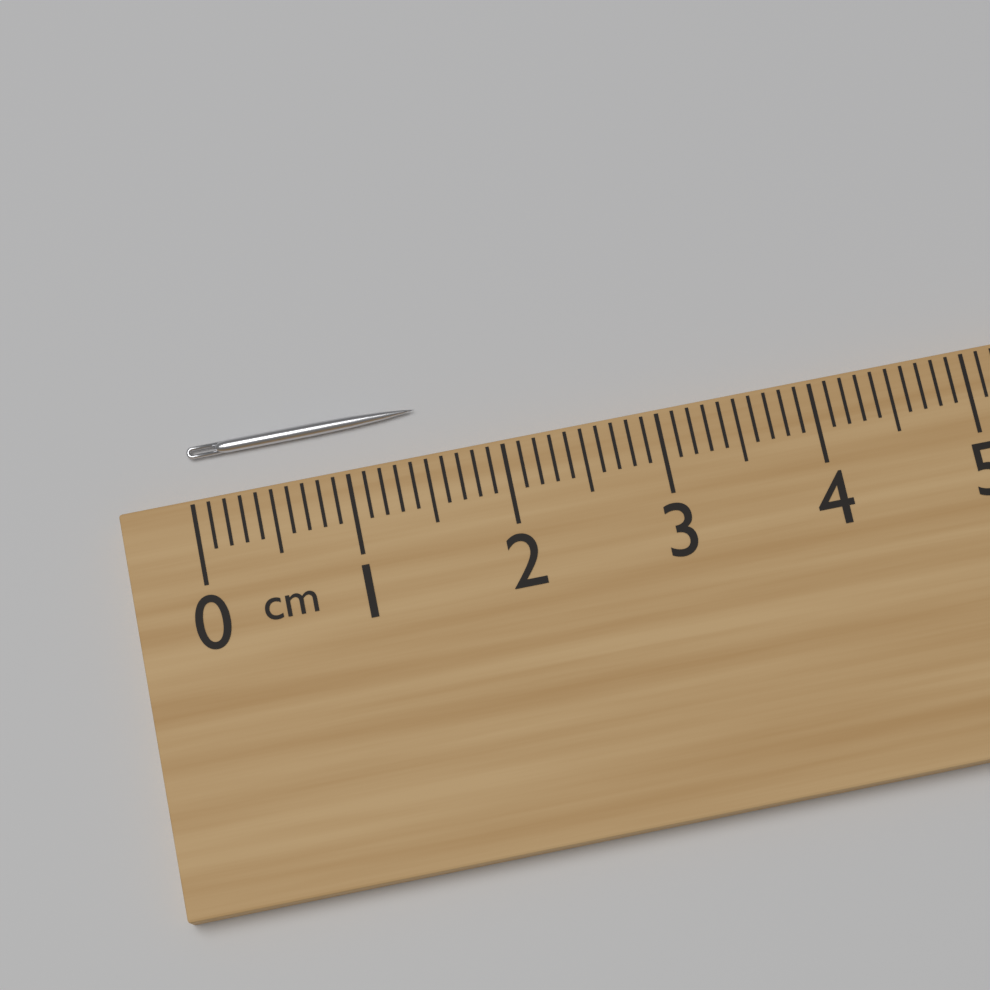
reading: 1.5 cm
